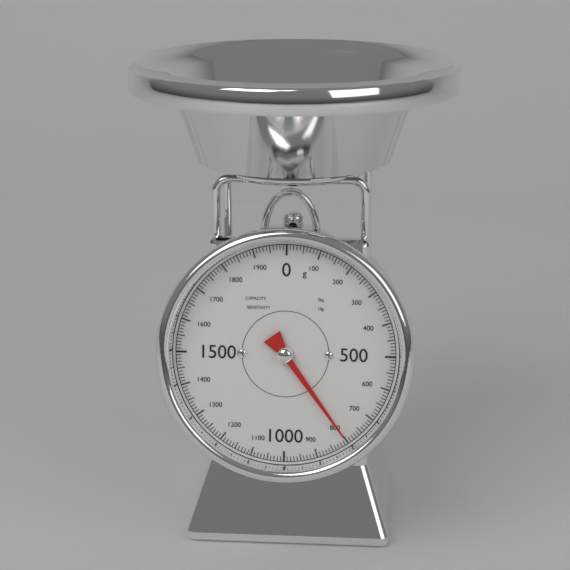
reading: 800 g
